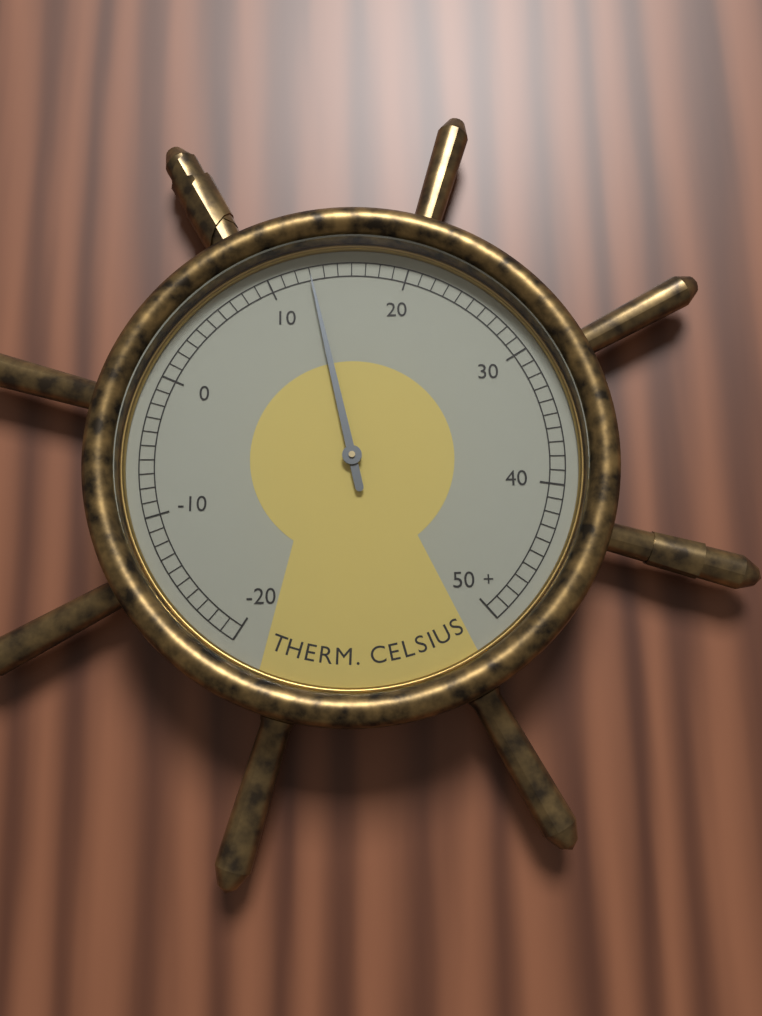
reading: 13 °C
